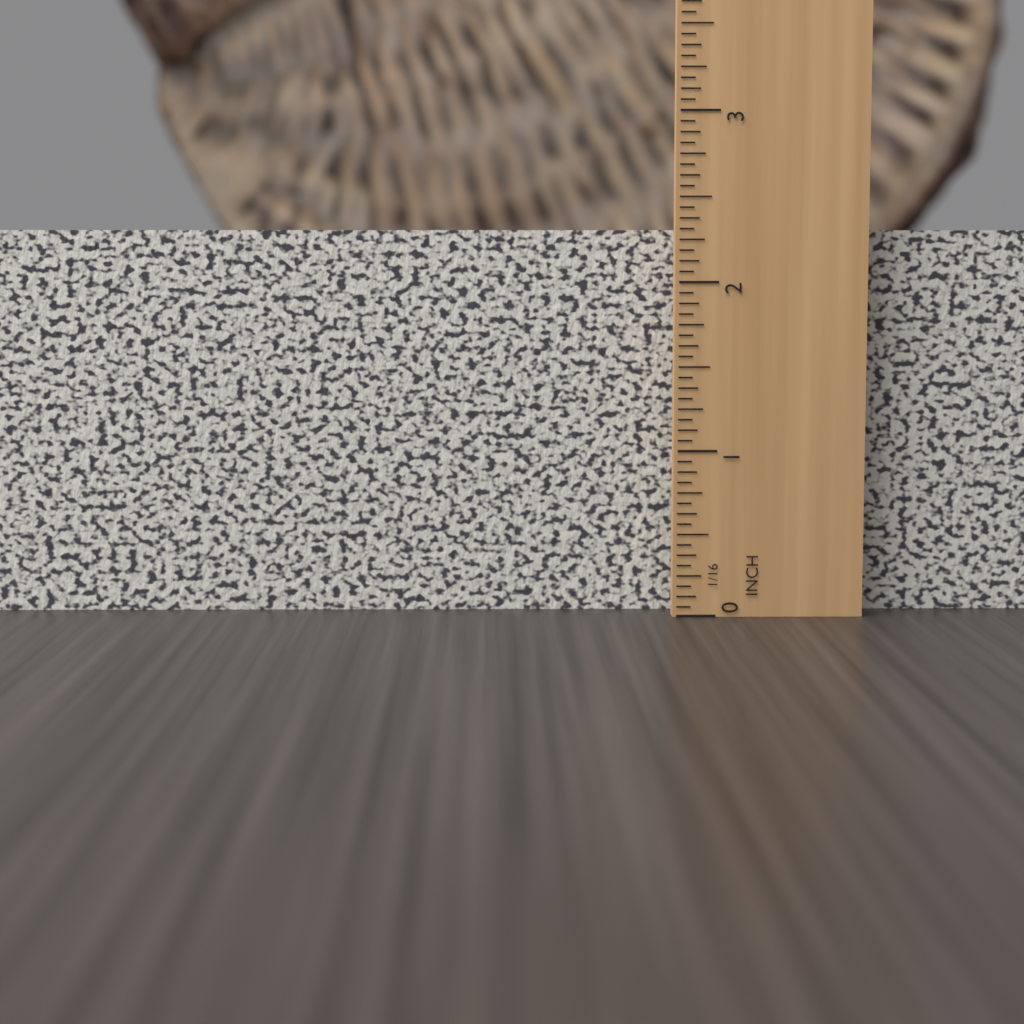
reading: 2.3125 in
